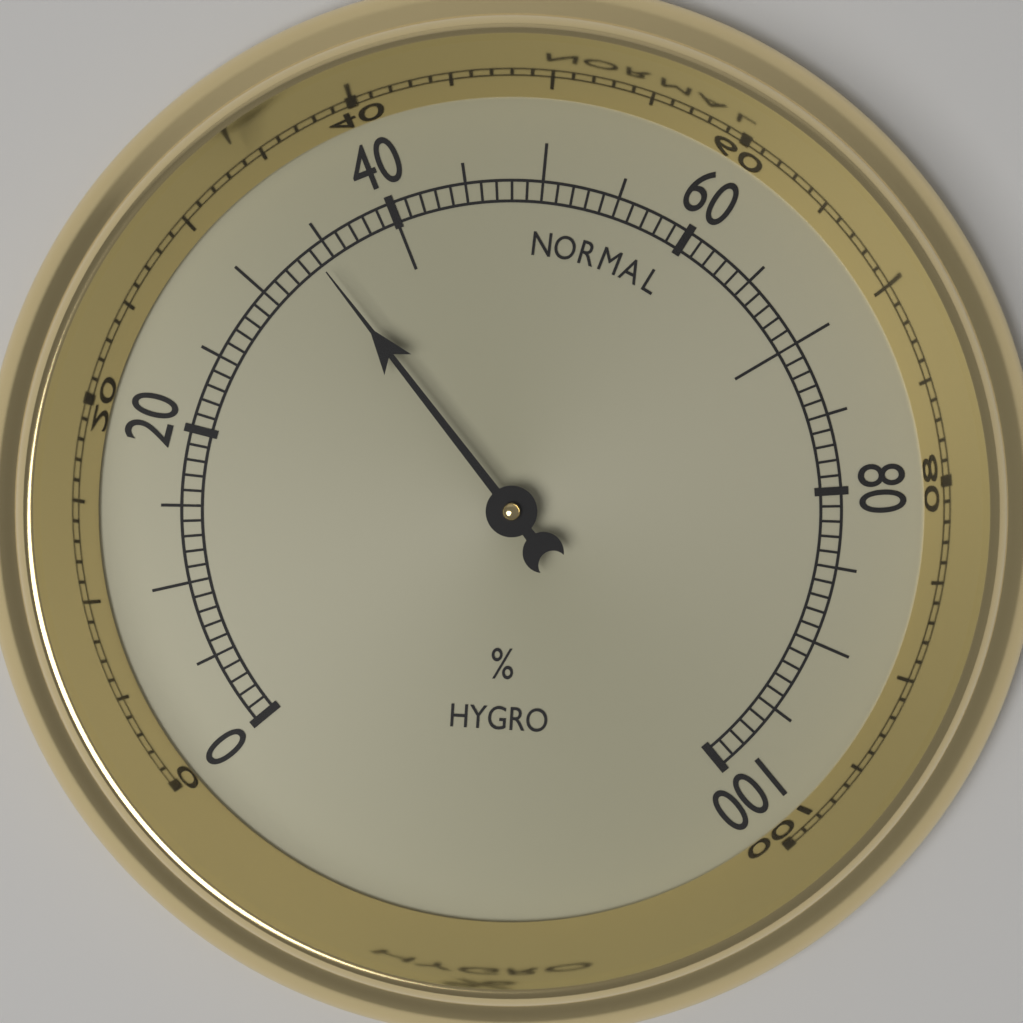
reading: 34 %
